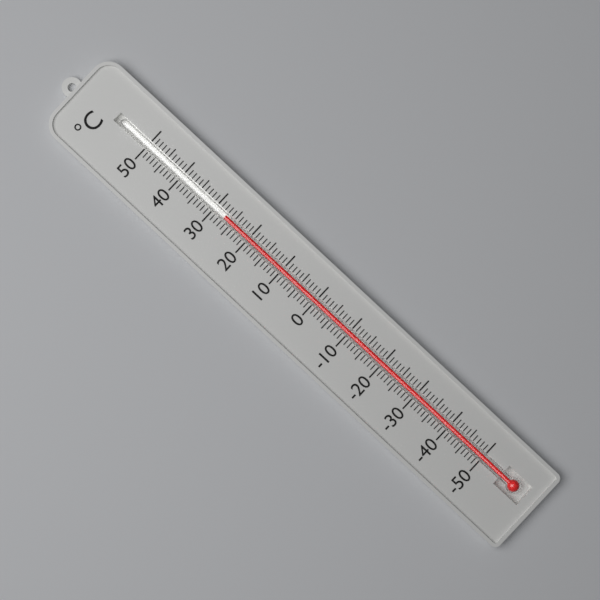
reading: 27 °C
